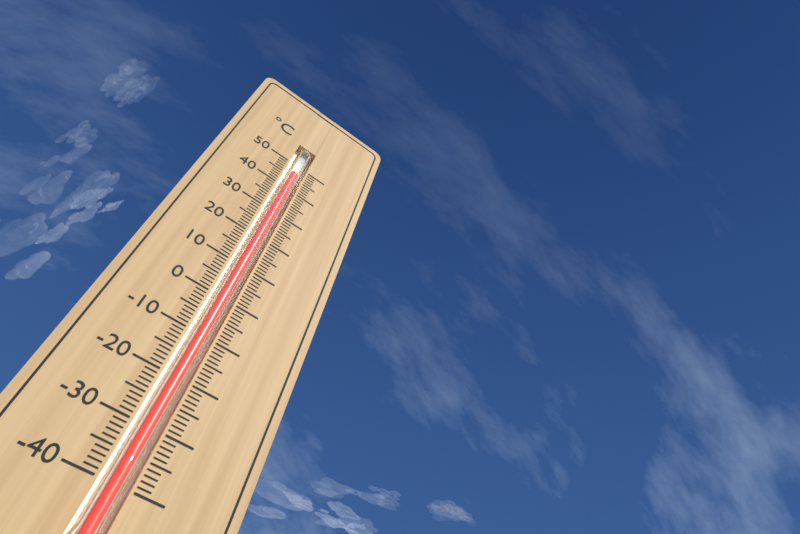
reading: 46 °C
